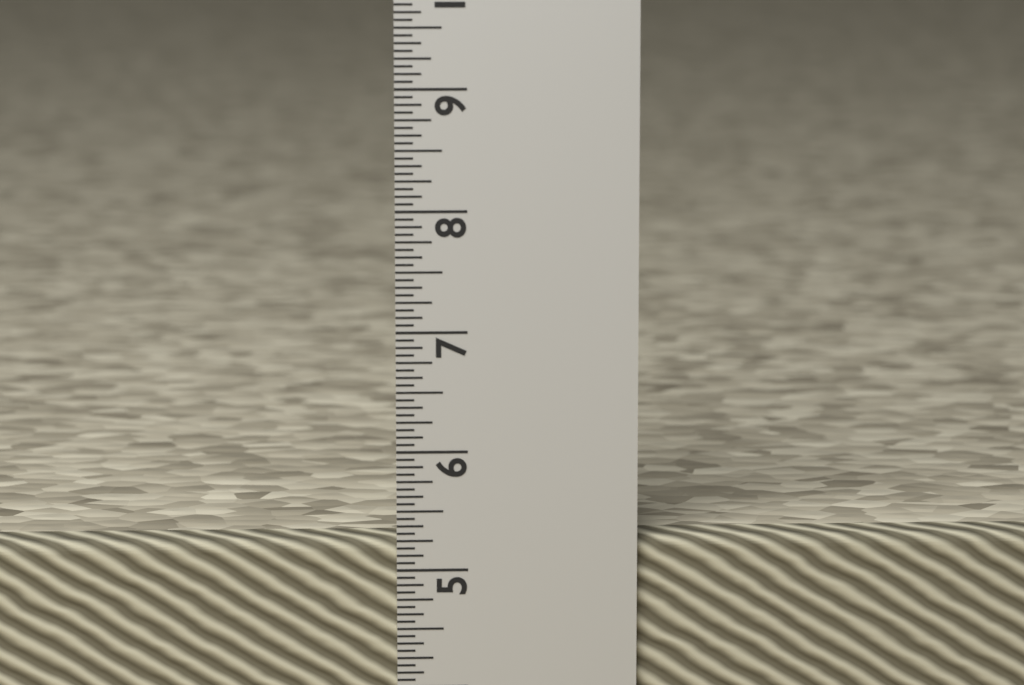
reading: 5.2500 in
